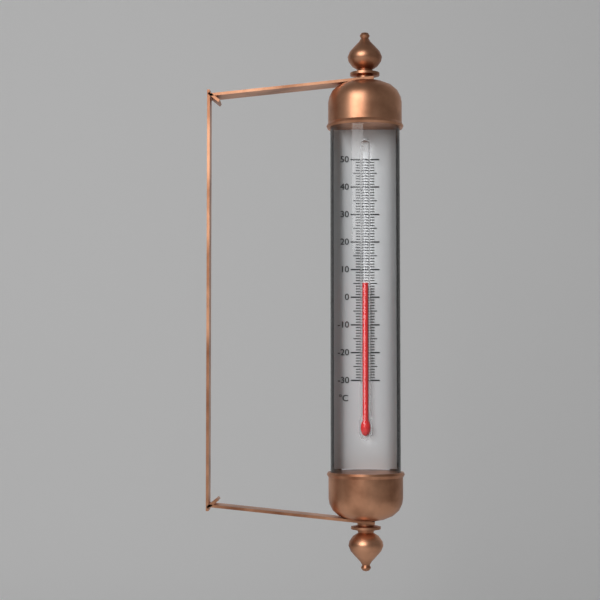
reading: 5 °C
